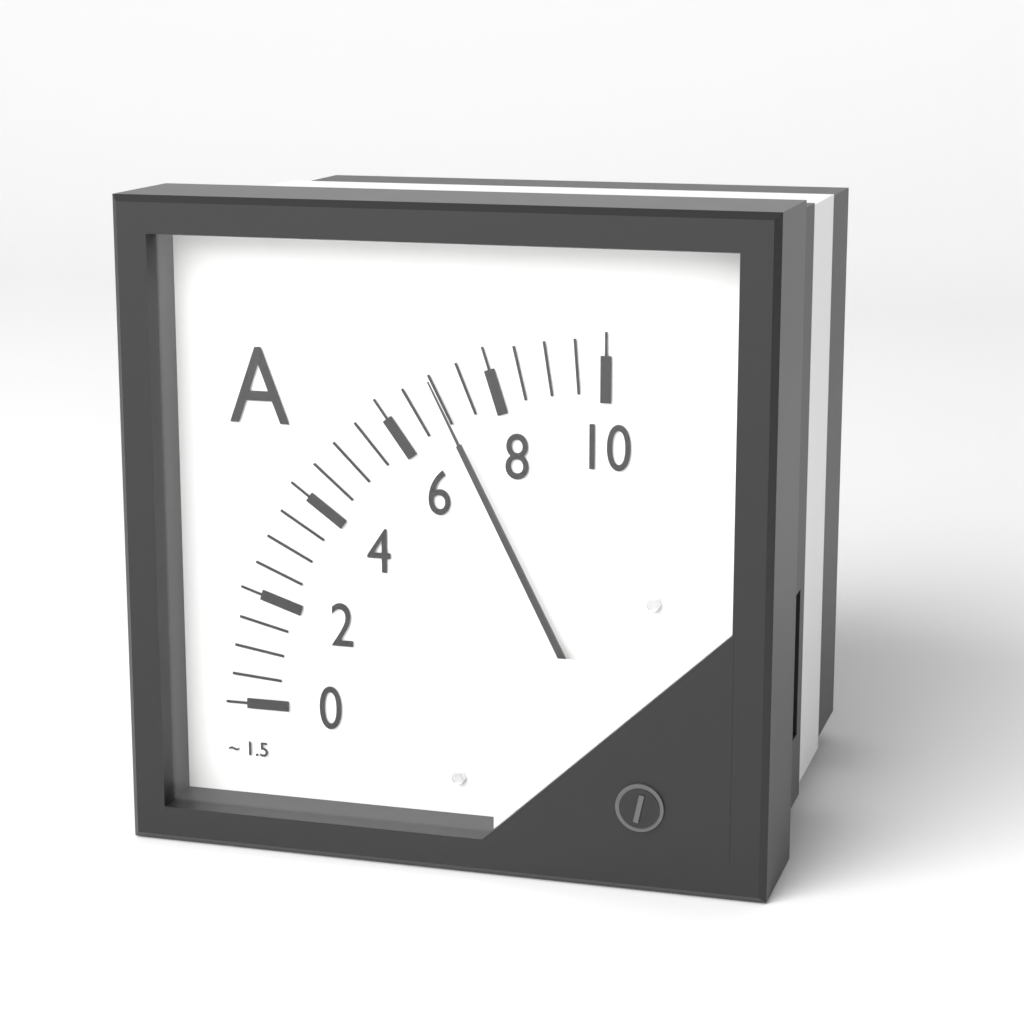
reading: 7.0 A
